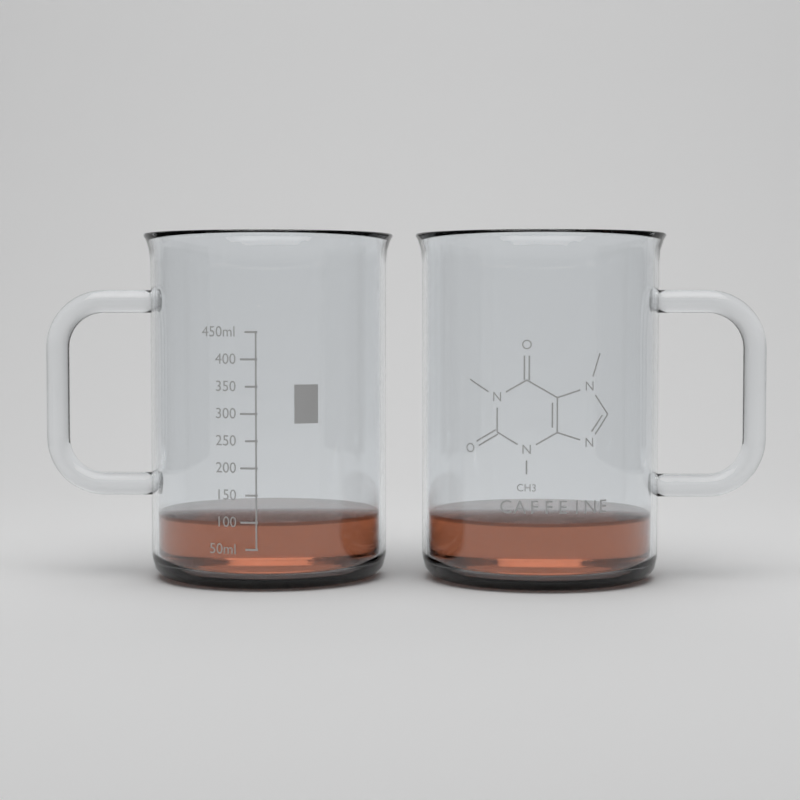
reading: 100 ml
